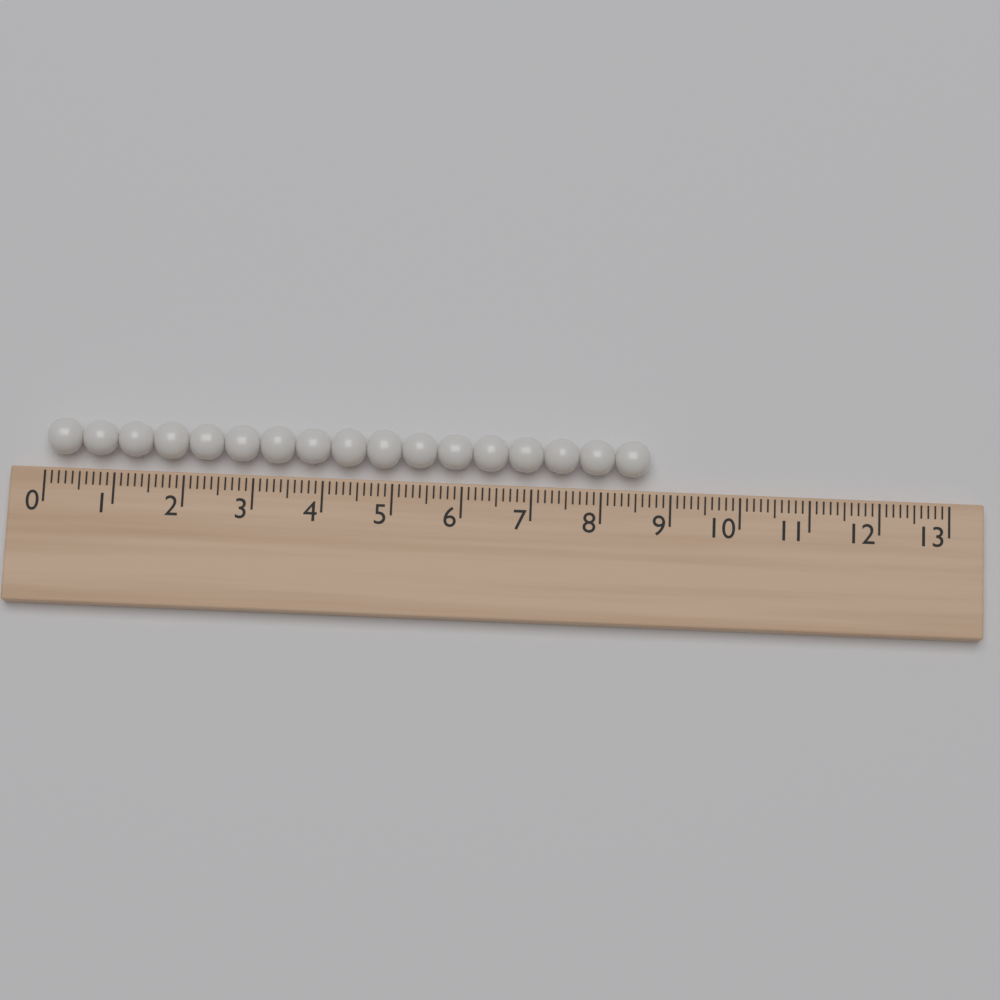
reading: 8.7 (no unit)
